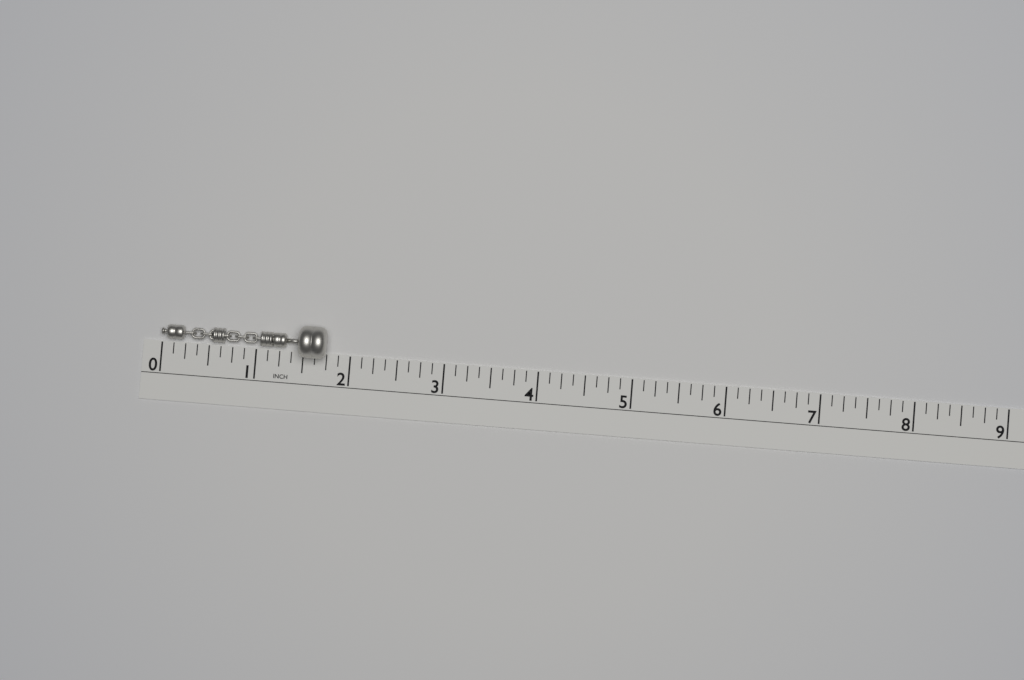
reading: 1.750 in
